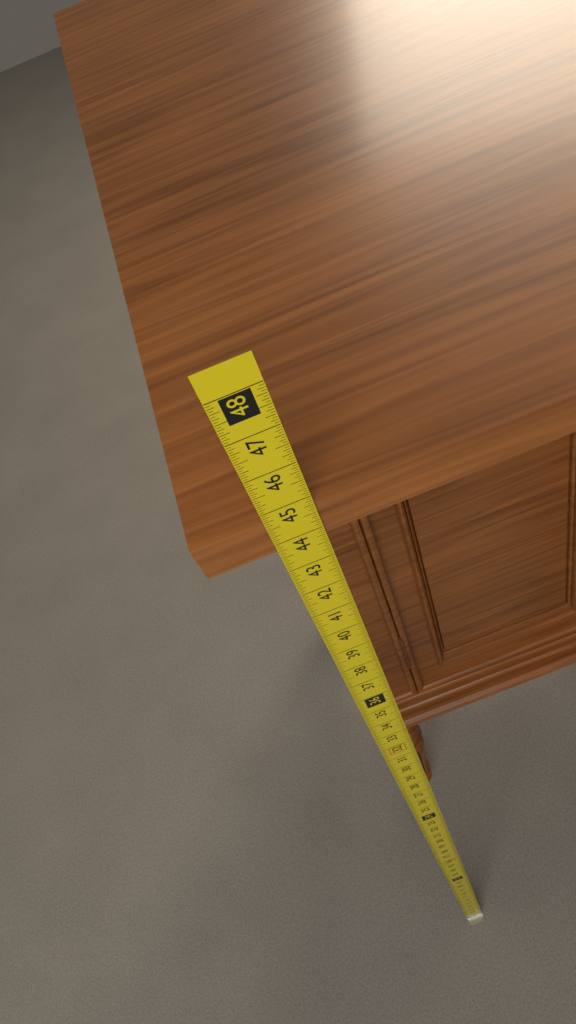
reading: 44.7500 in
